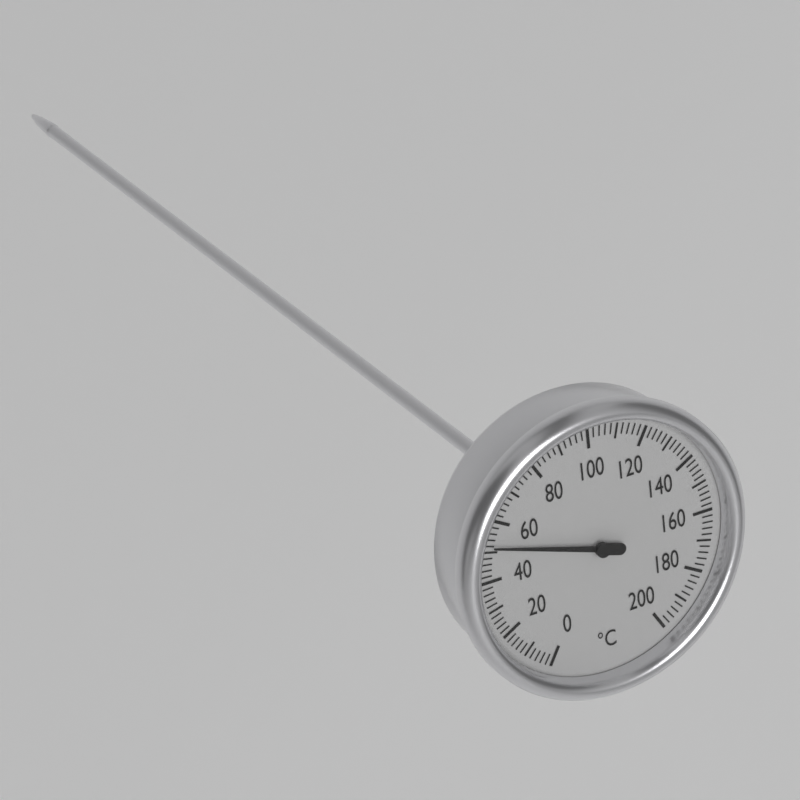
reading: 52 °C
